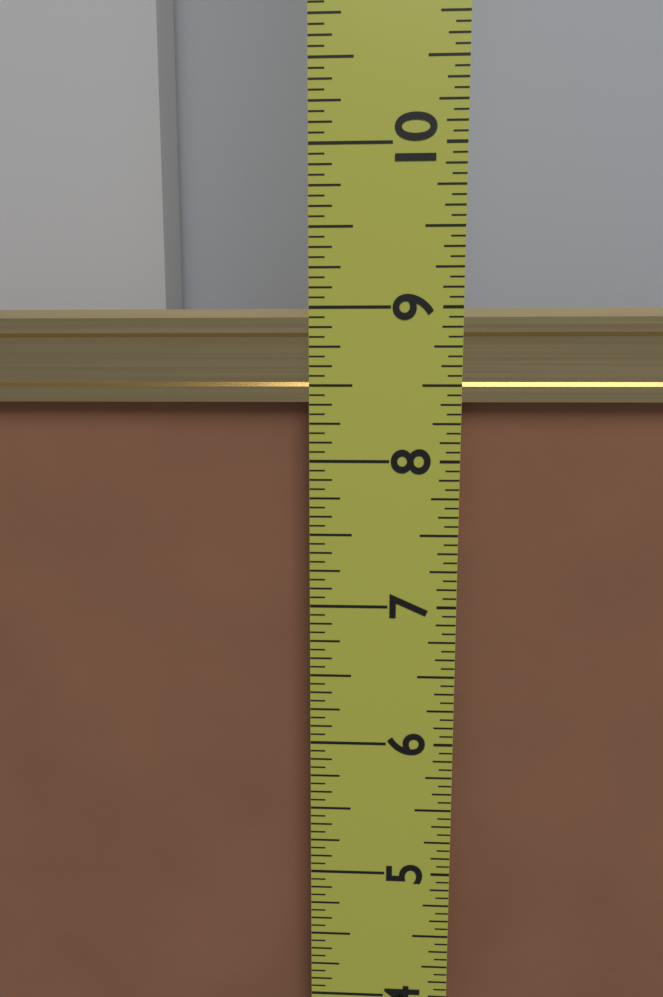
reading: 9.0000 in
